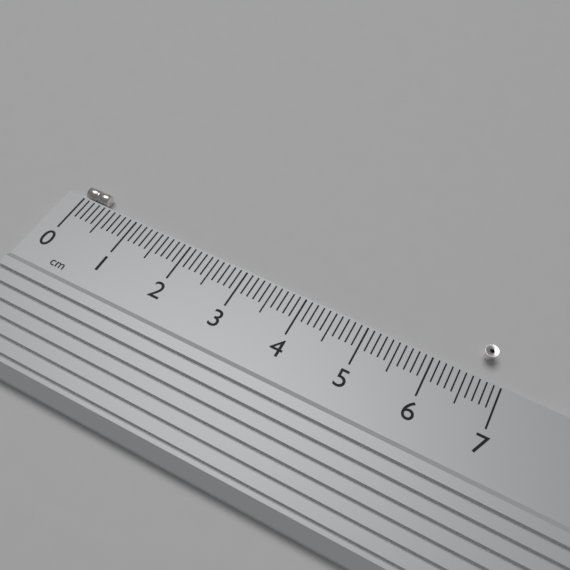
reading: 0.4 cm
